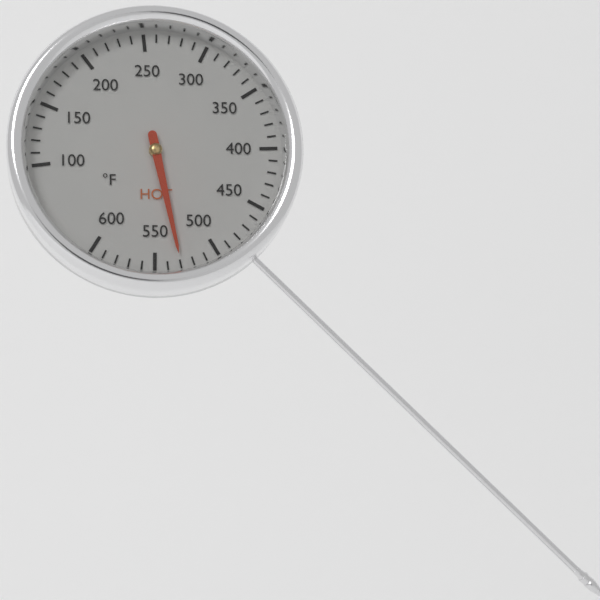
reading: 530 °F
